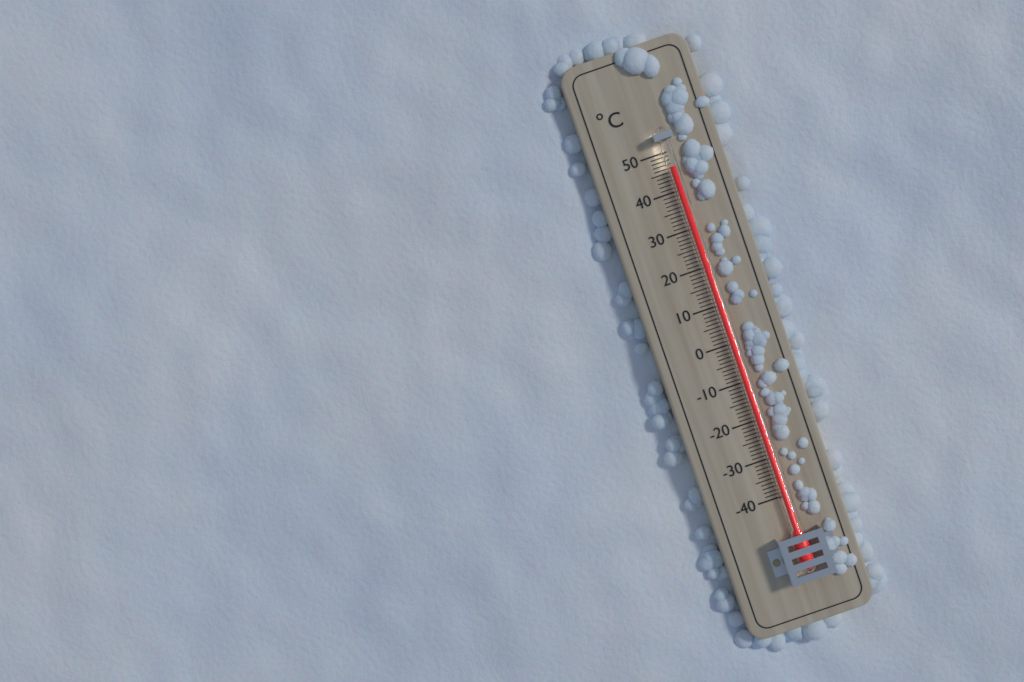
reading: 46 °C
